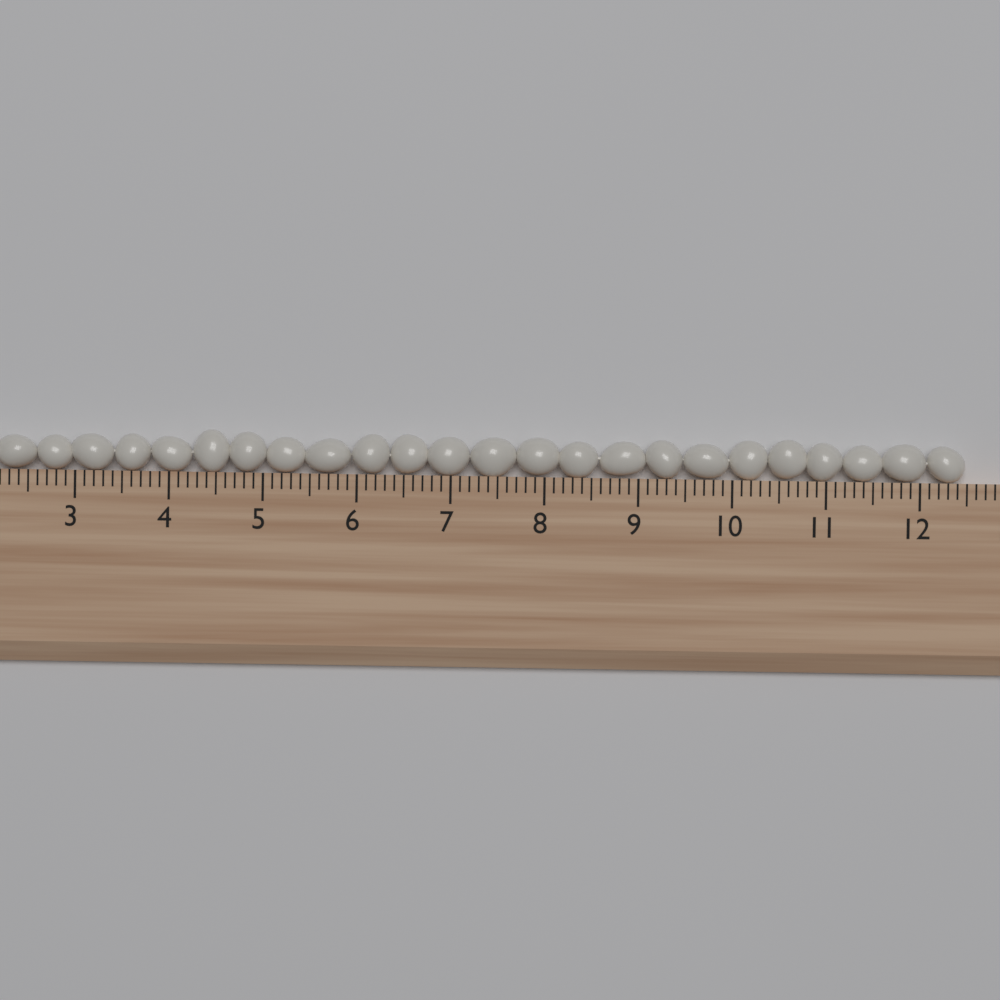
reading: 12.5 (no unit)
